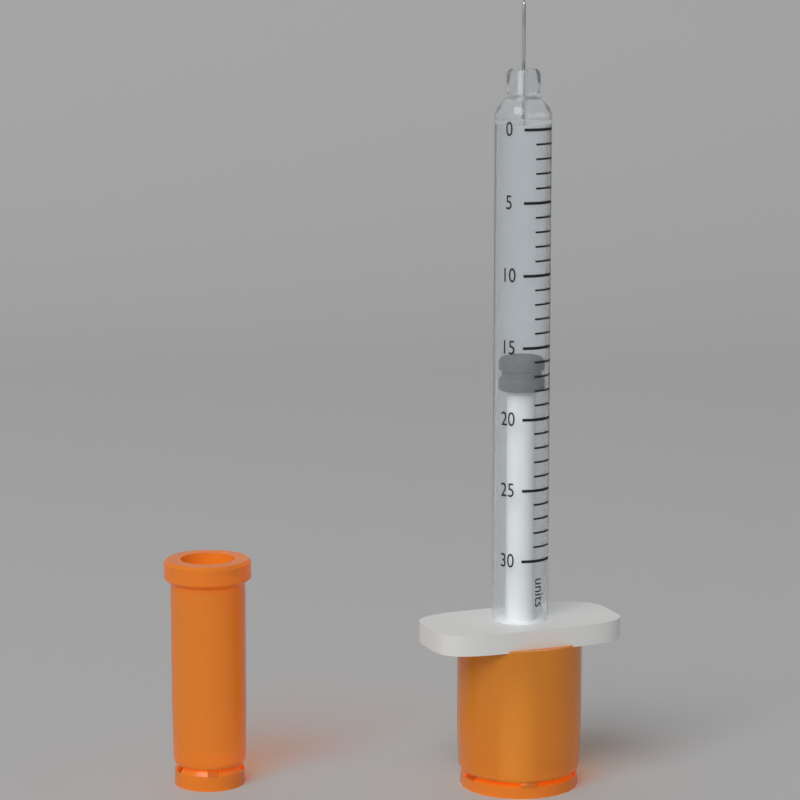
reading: 16 units
